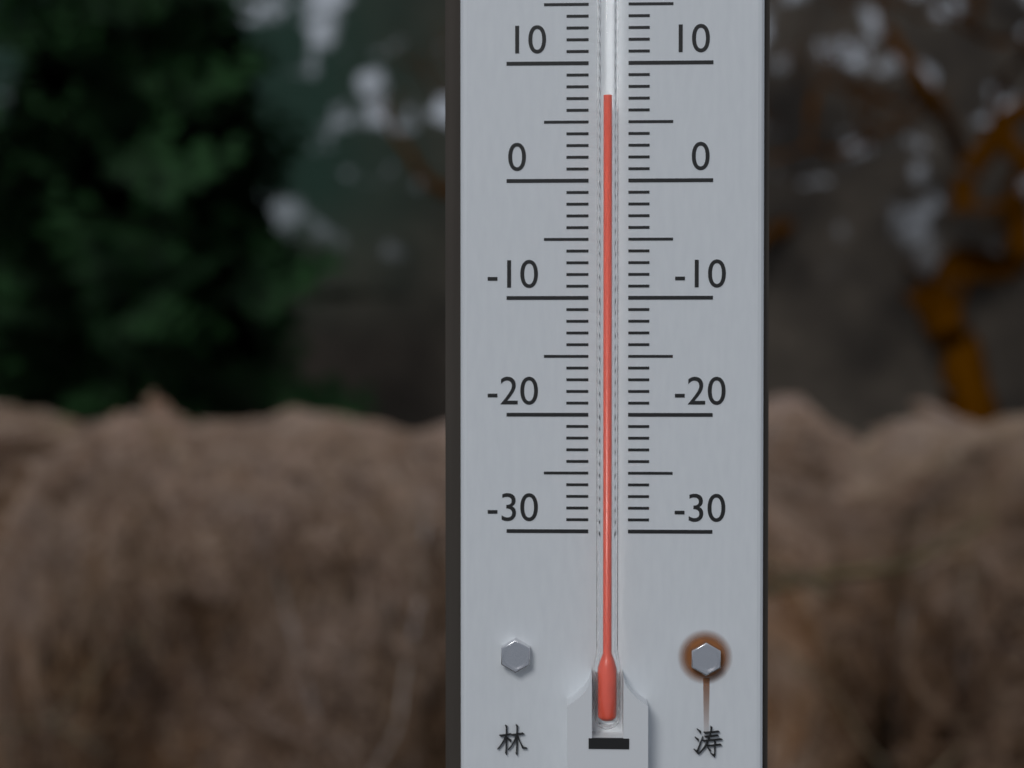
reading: 7 °C
